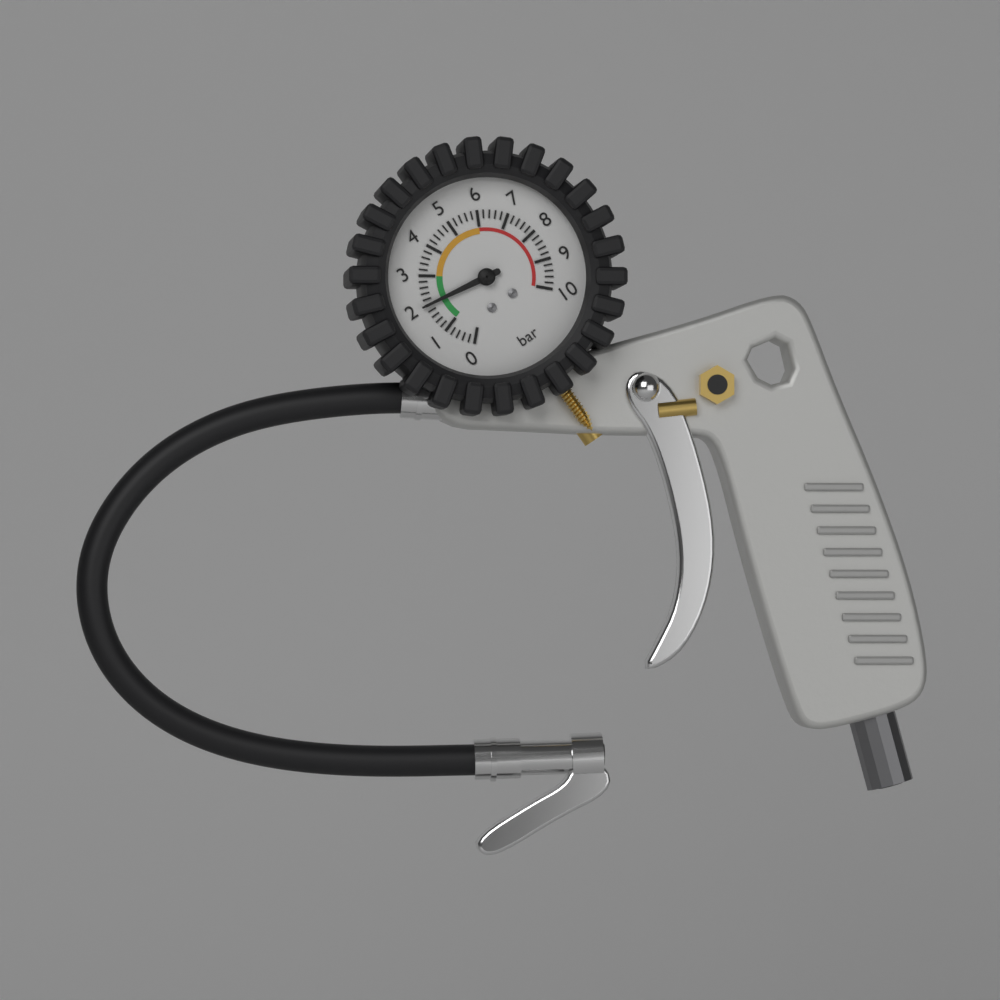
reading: 2.0 bar
